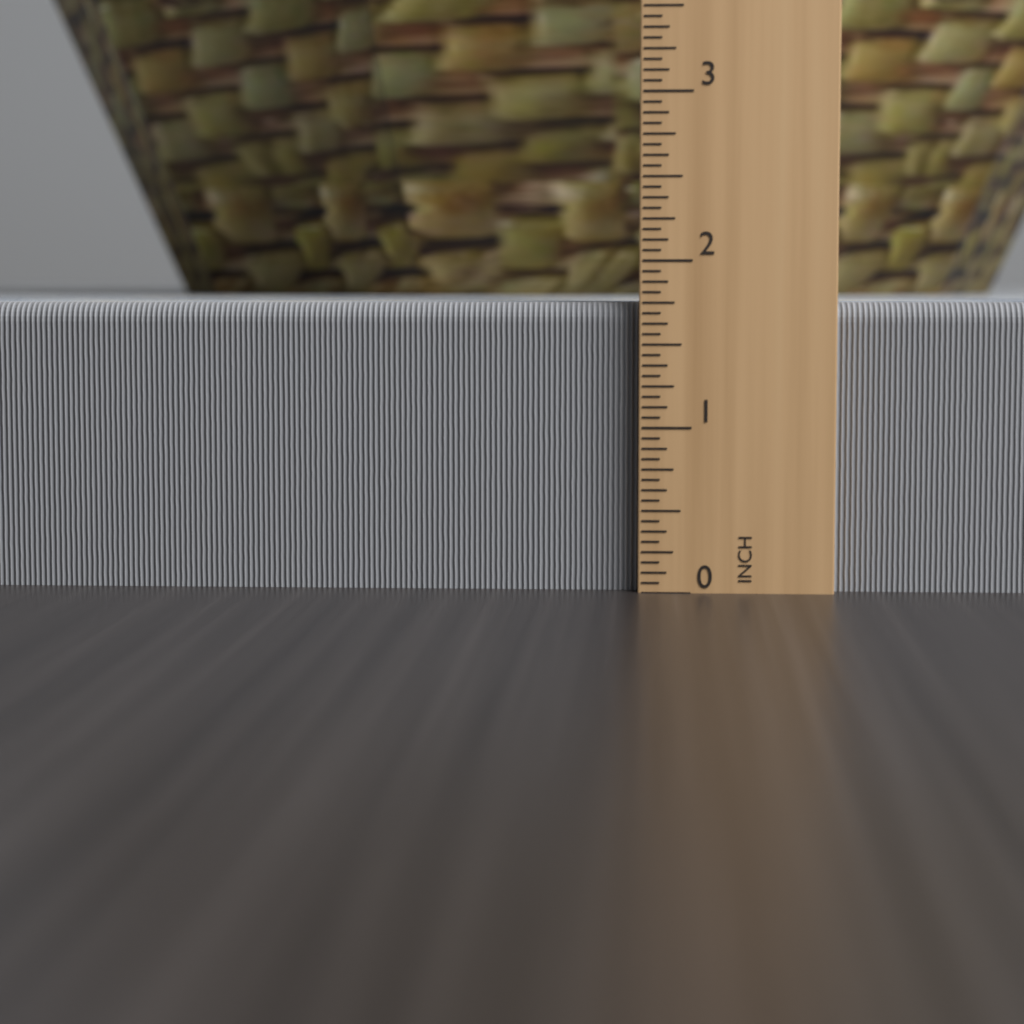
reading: 1.7500 in
